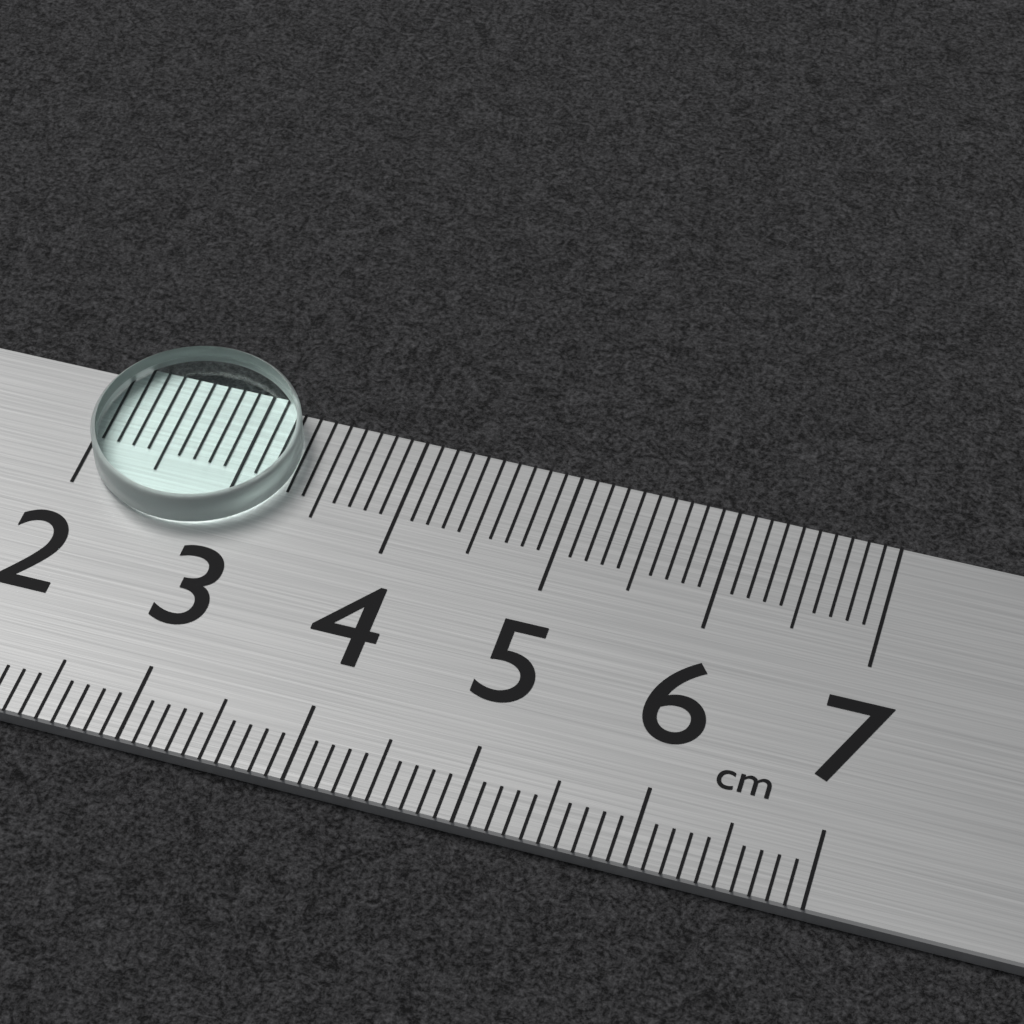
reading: 3.3 cm
